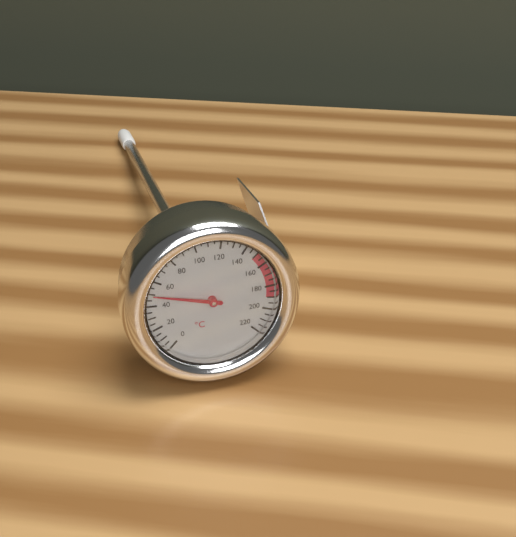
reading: 50 °C
